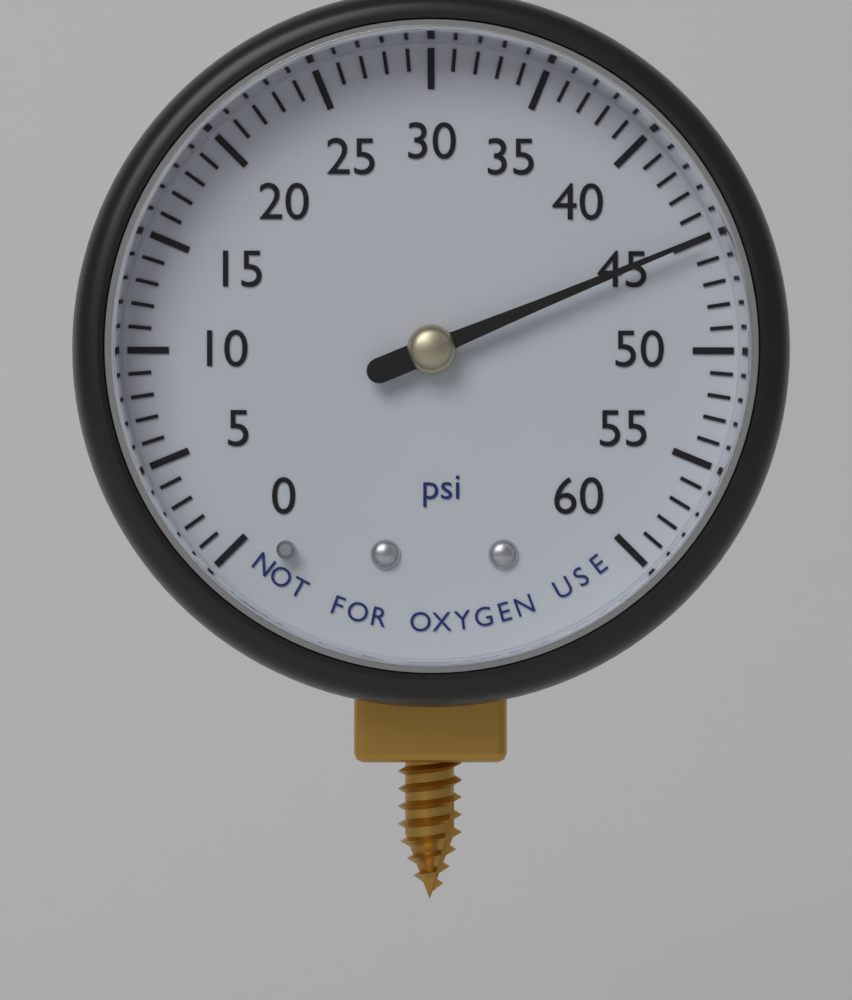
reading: 45 psi
